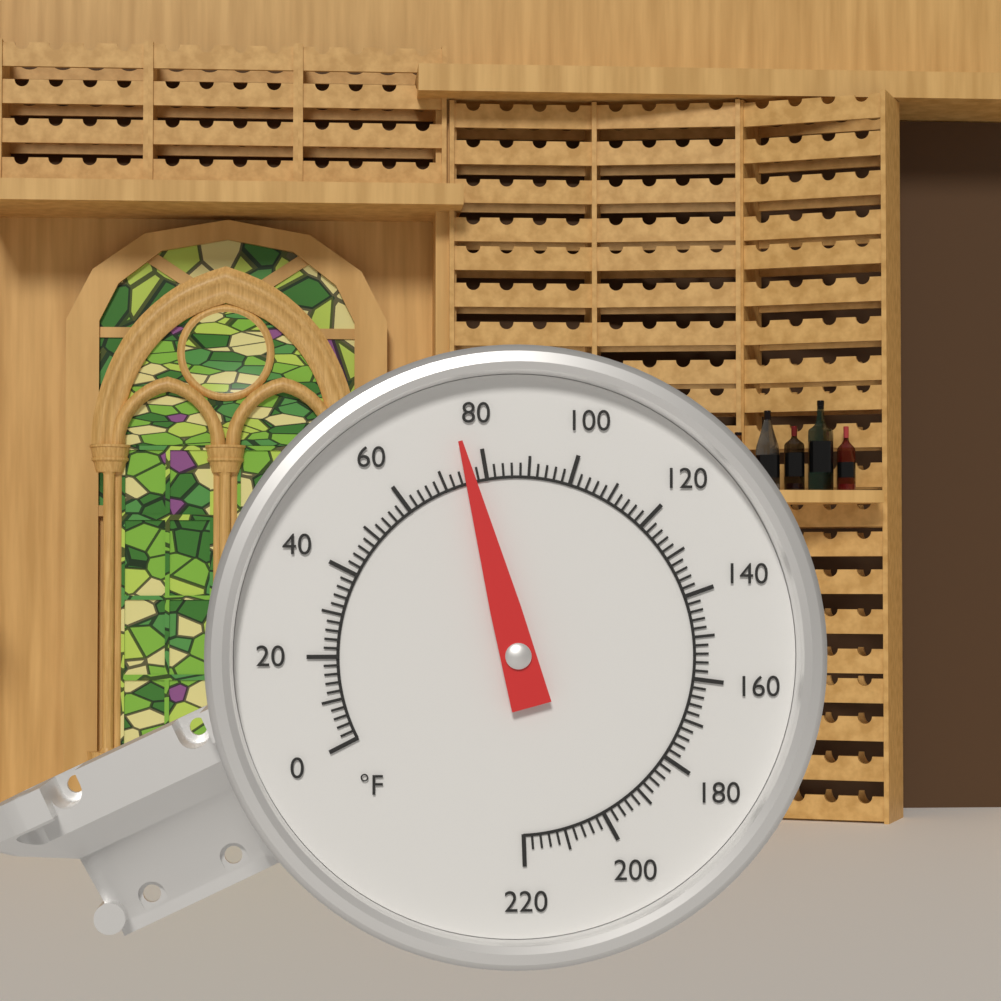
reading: 76 °F
